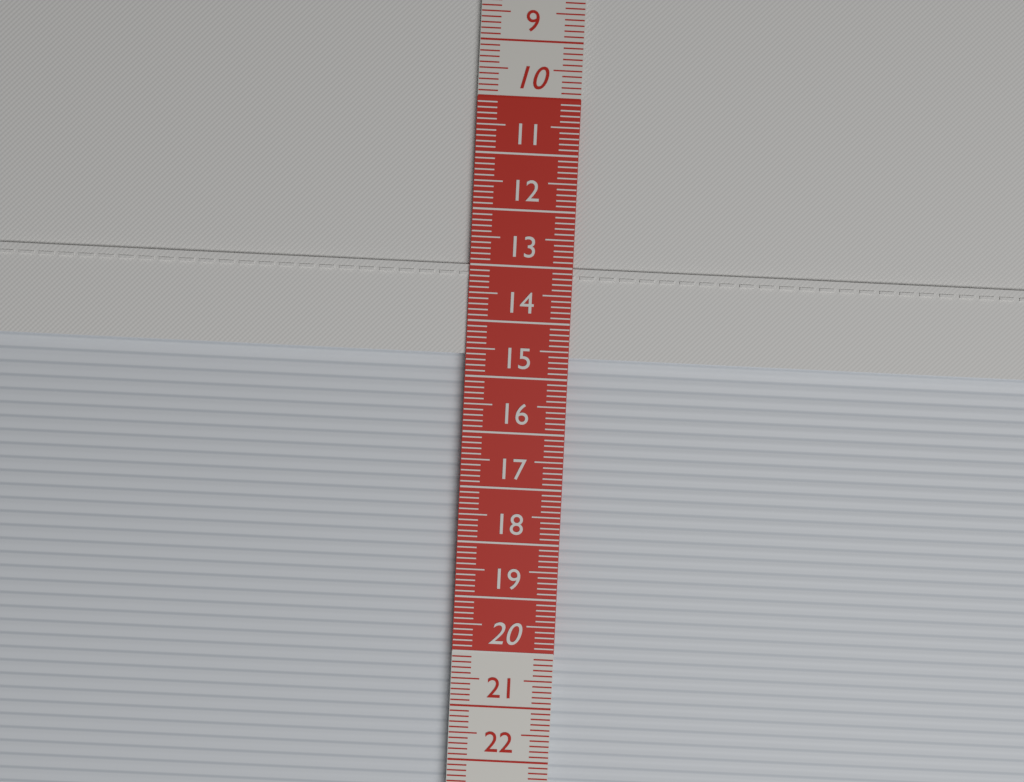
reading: 14.6 cm
